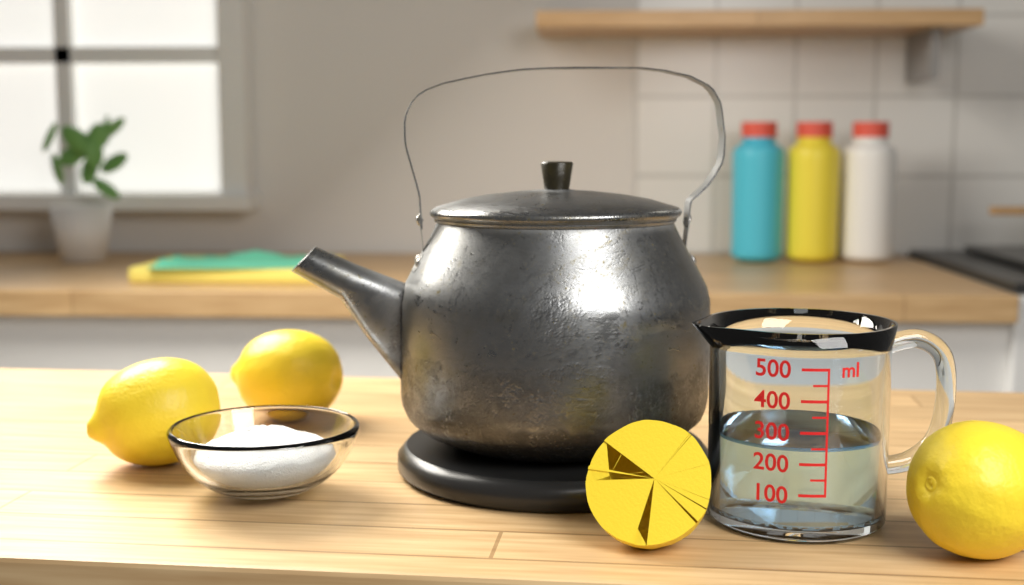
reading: 250 ml
